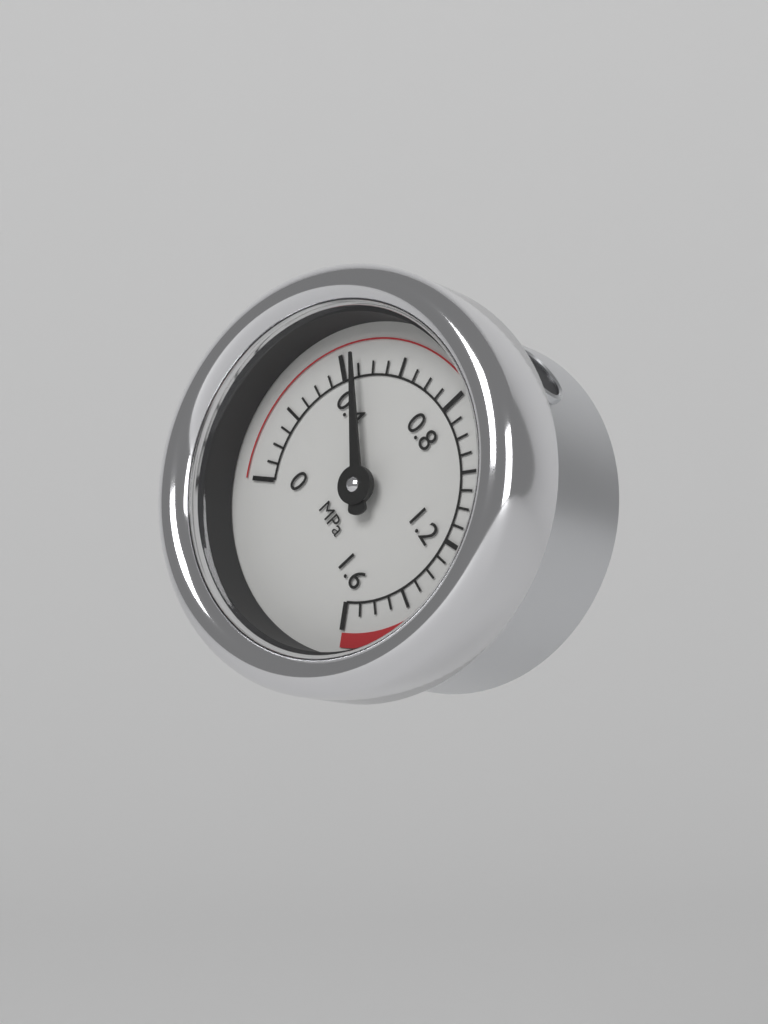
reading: 0.45 MPa
